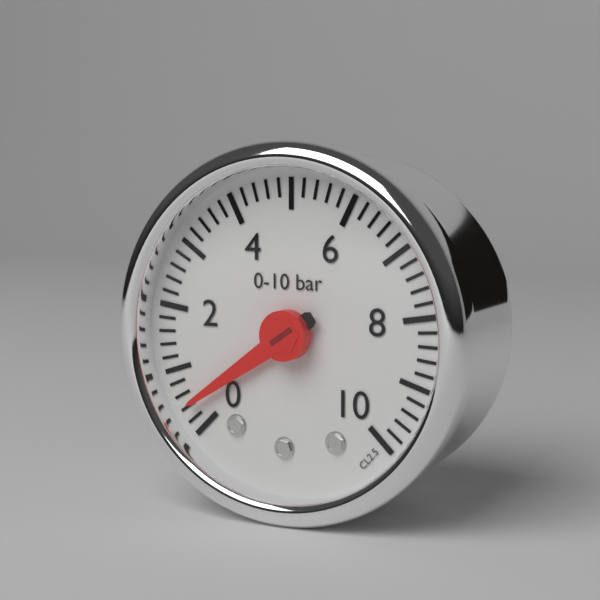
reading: 0.4 bar
